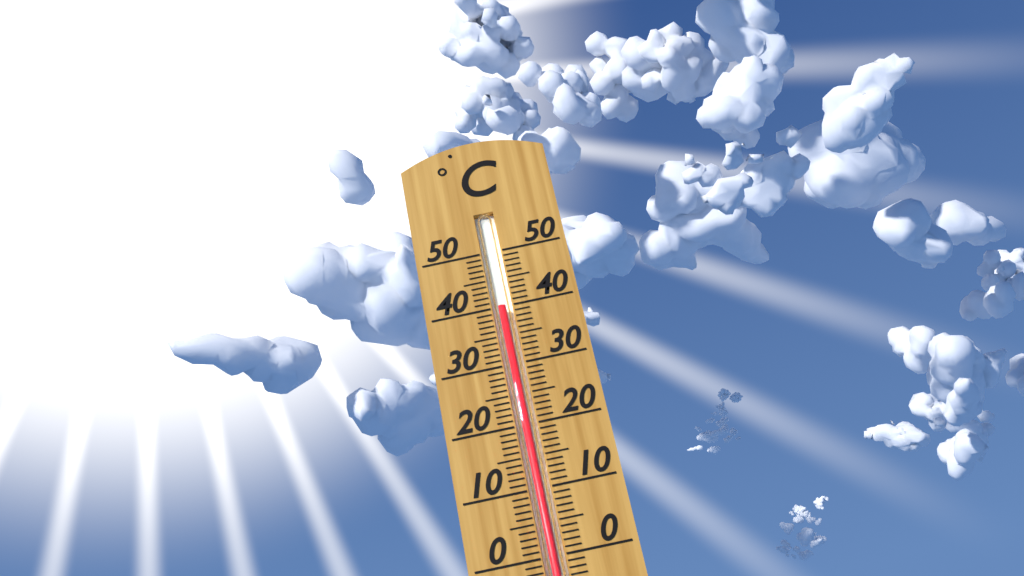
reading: 40 °C
